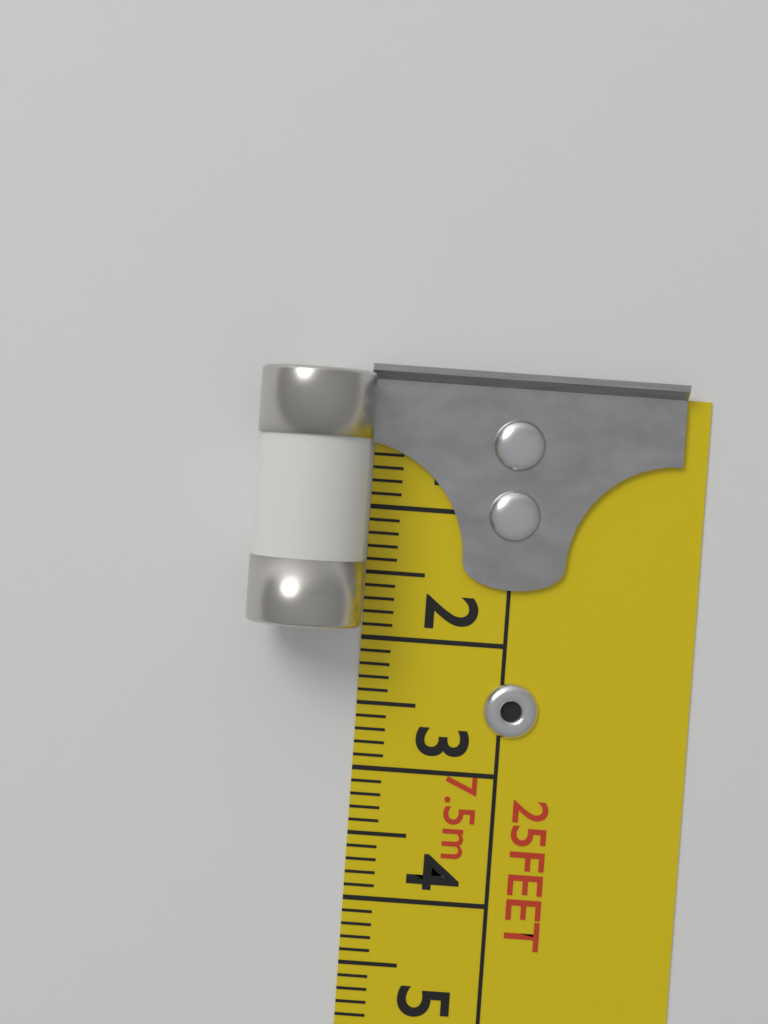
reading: 1.9 cm
